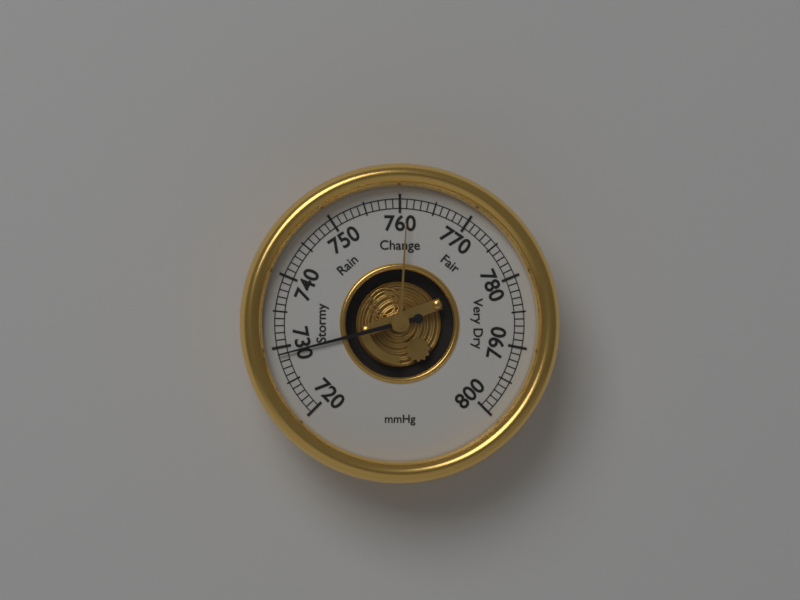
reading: 729 mmHg
